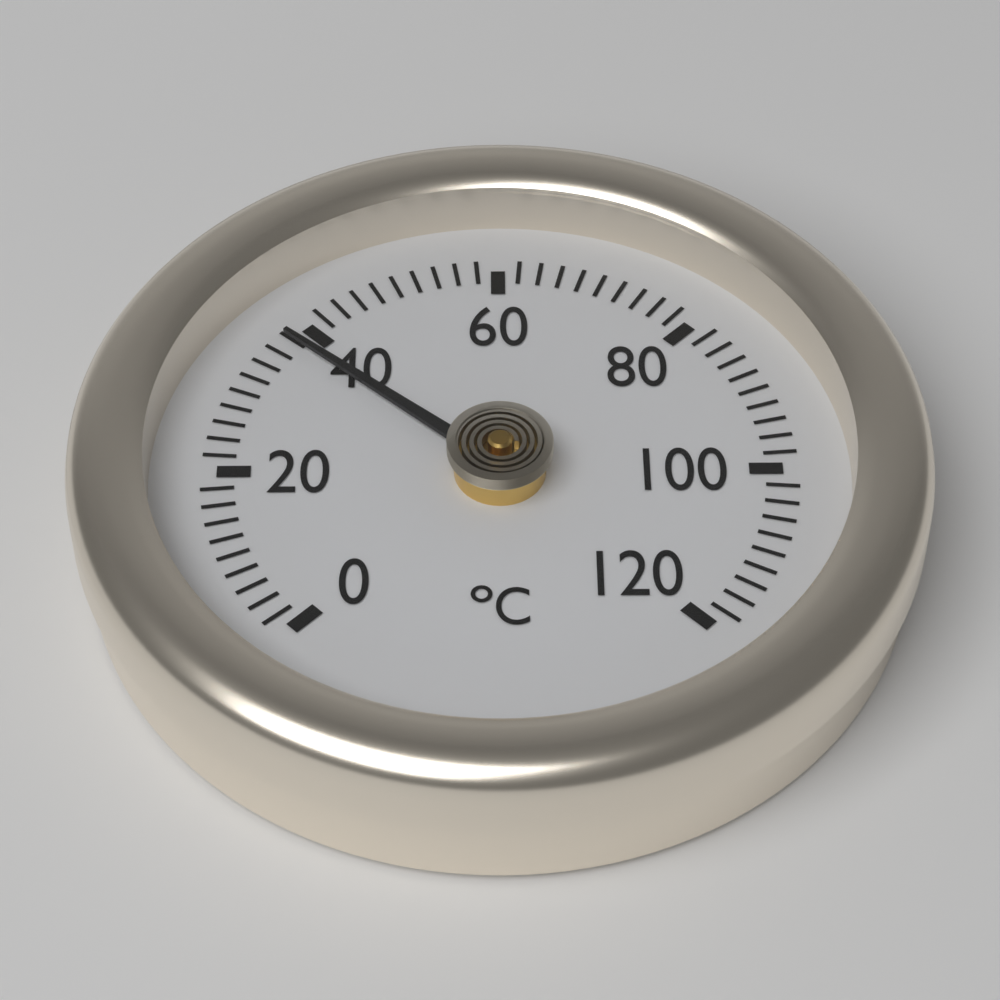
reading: 38 °C
